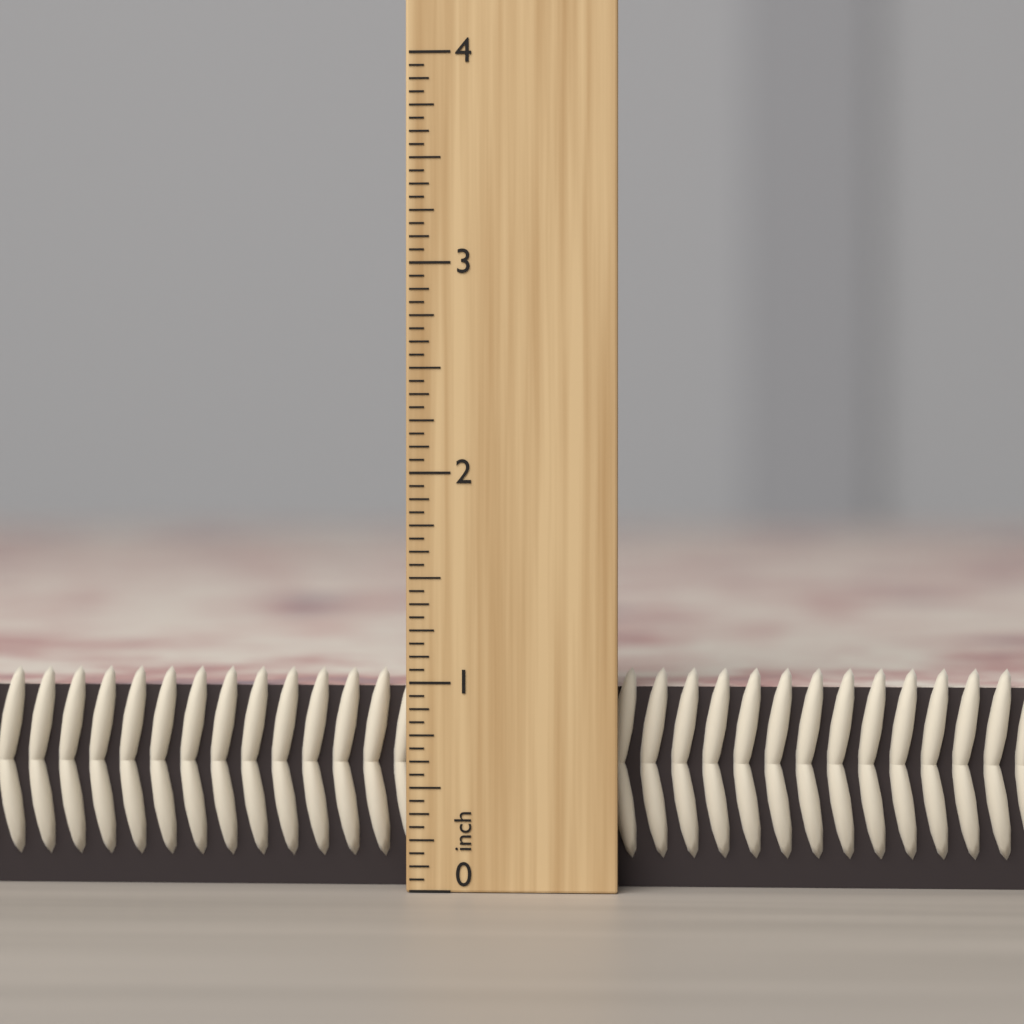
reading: 1.0625 inch
